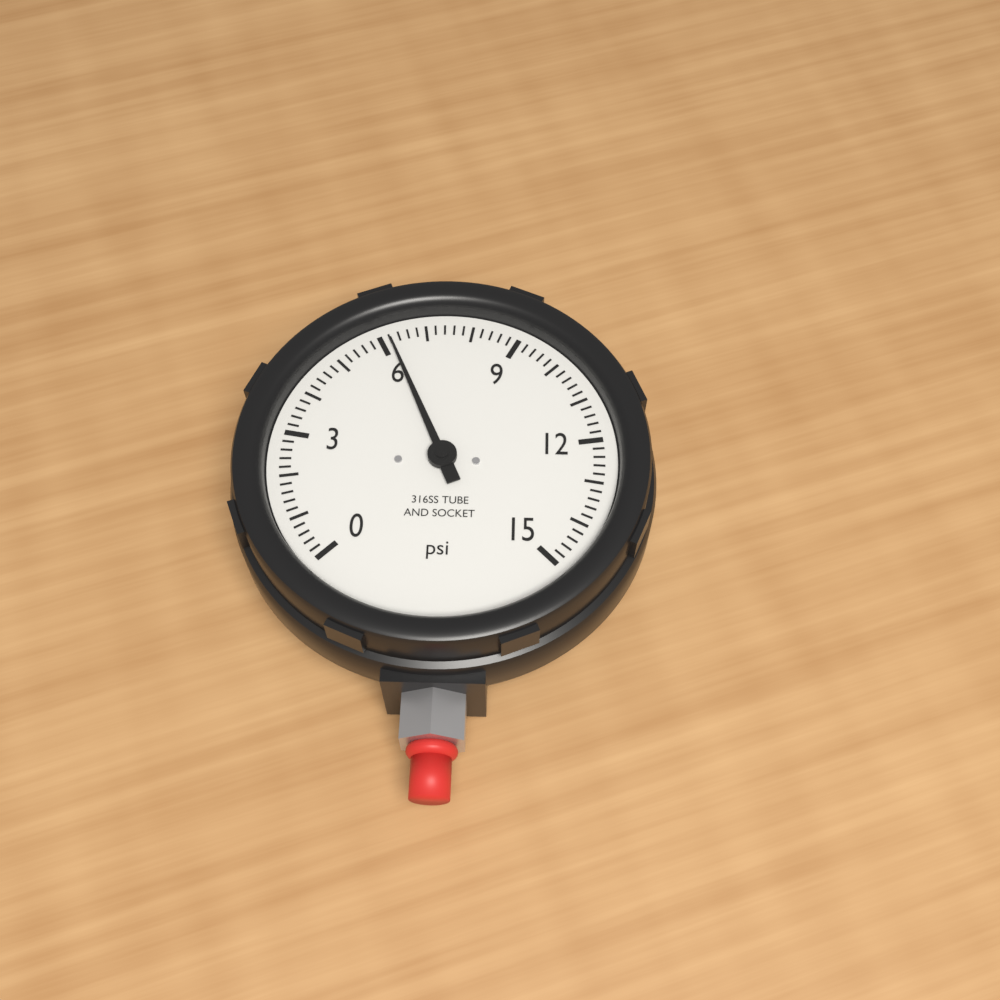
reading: 6.2 psi
